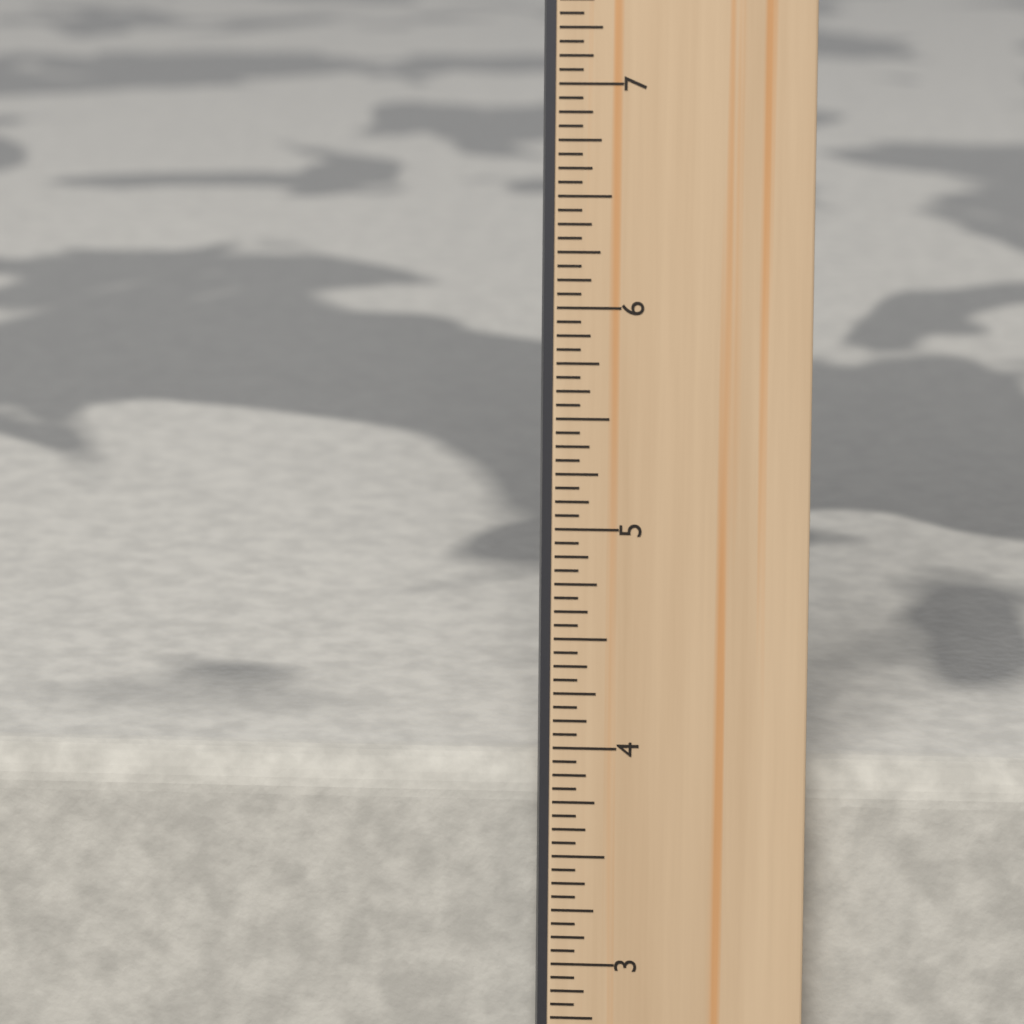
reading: 3.8750 in
